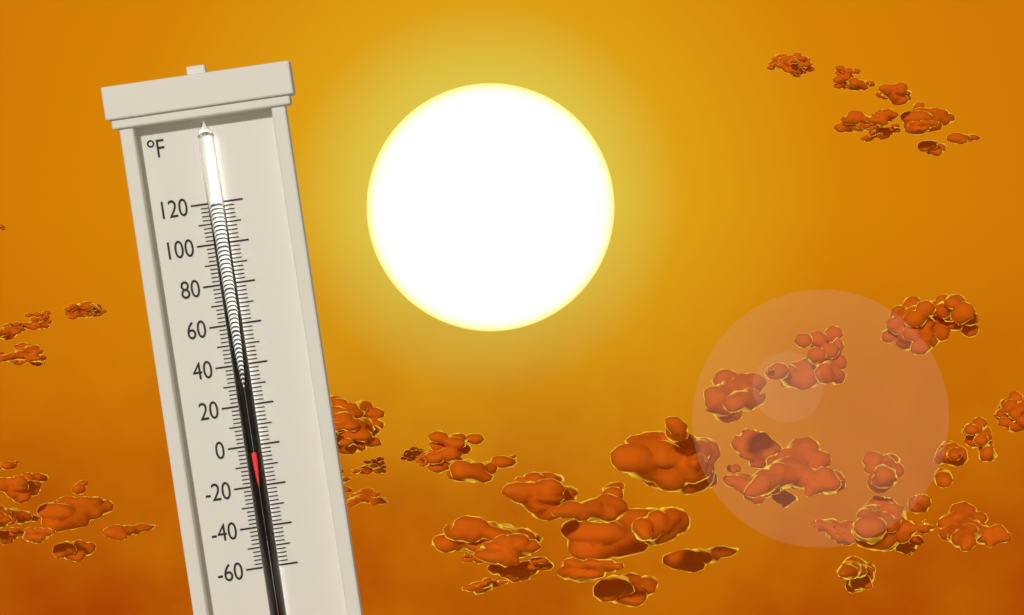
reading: -2 °F
